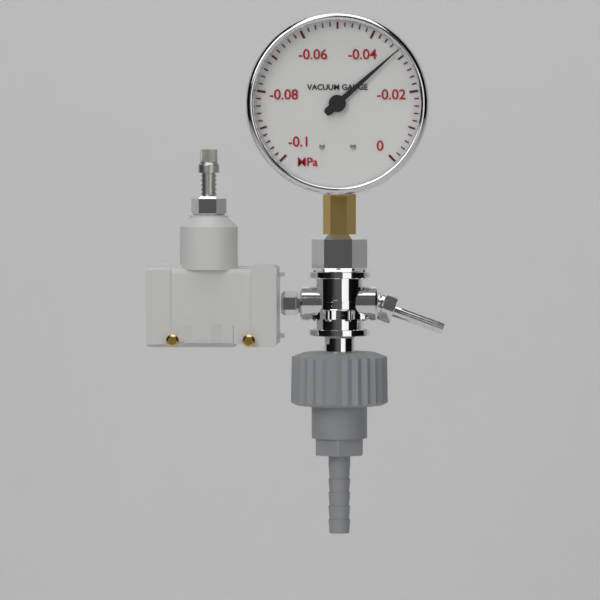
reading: -0.032 MPa
